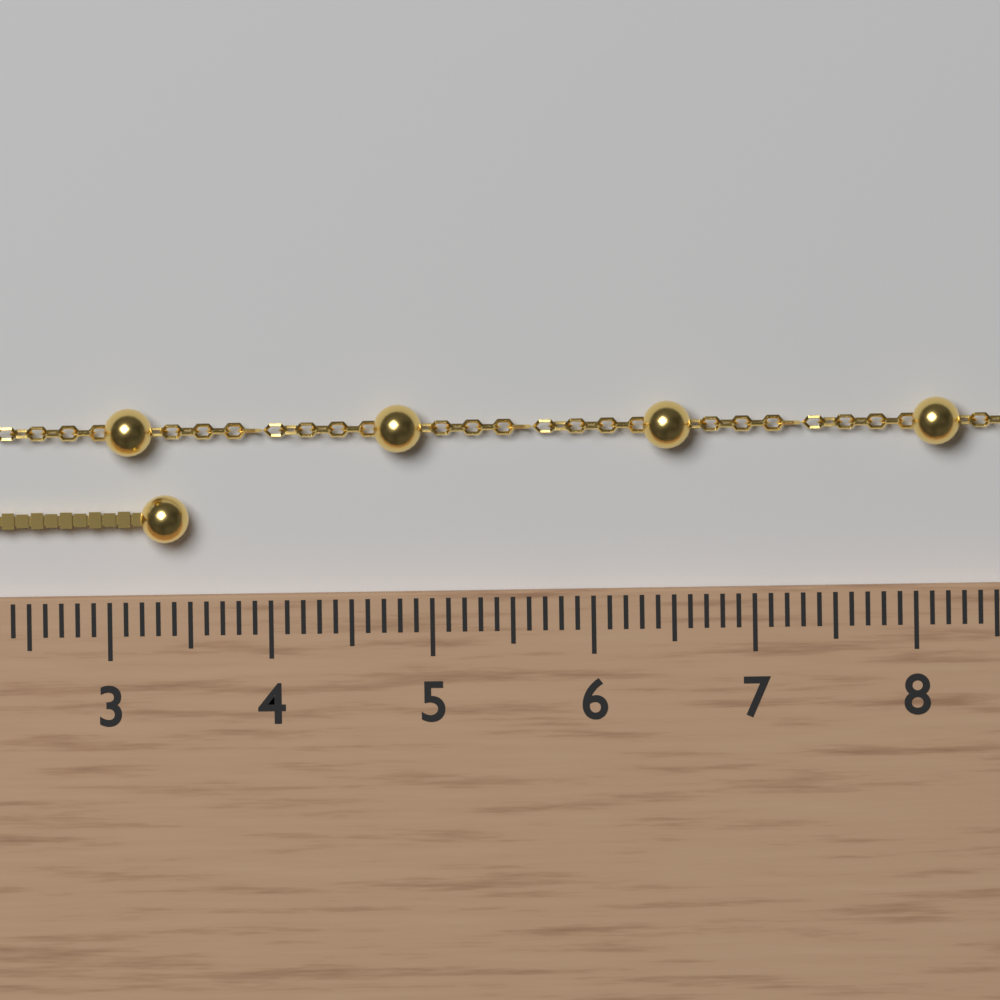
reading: 3.5 cm
